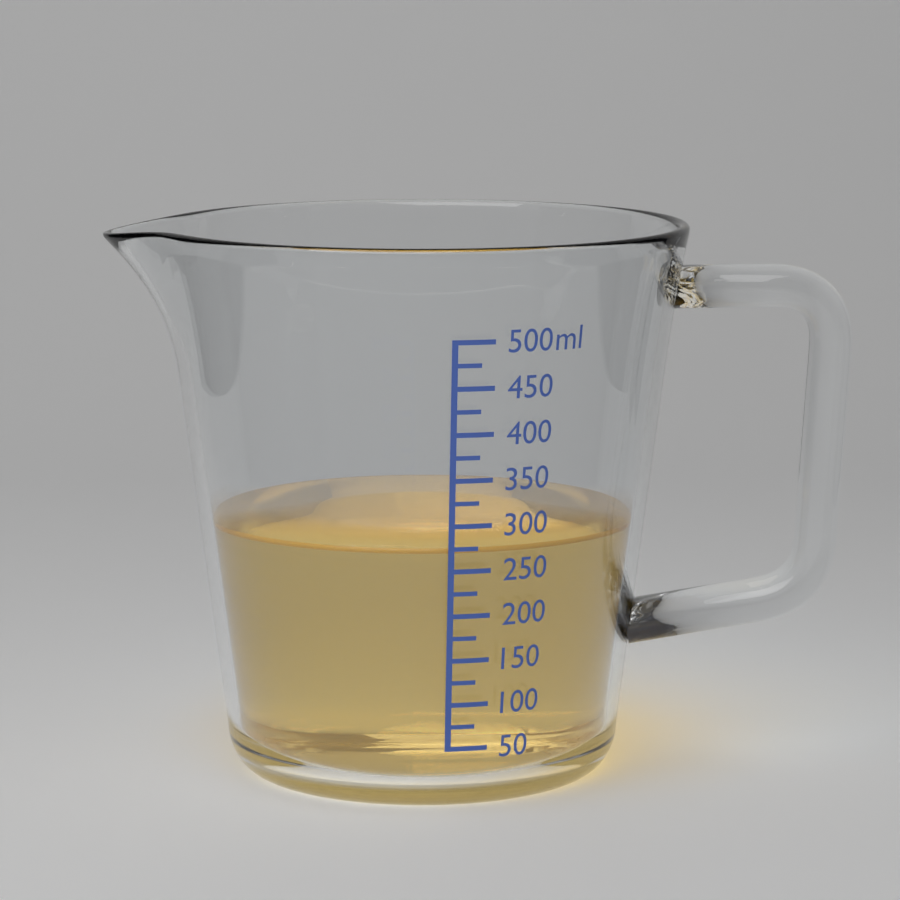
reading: 275 ml
